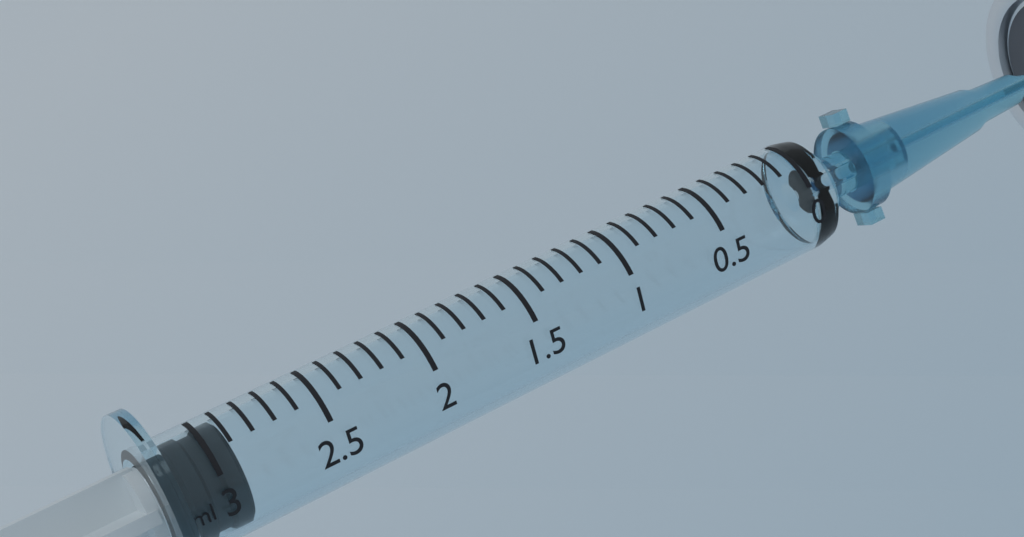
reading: 2.9 ml
